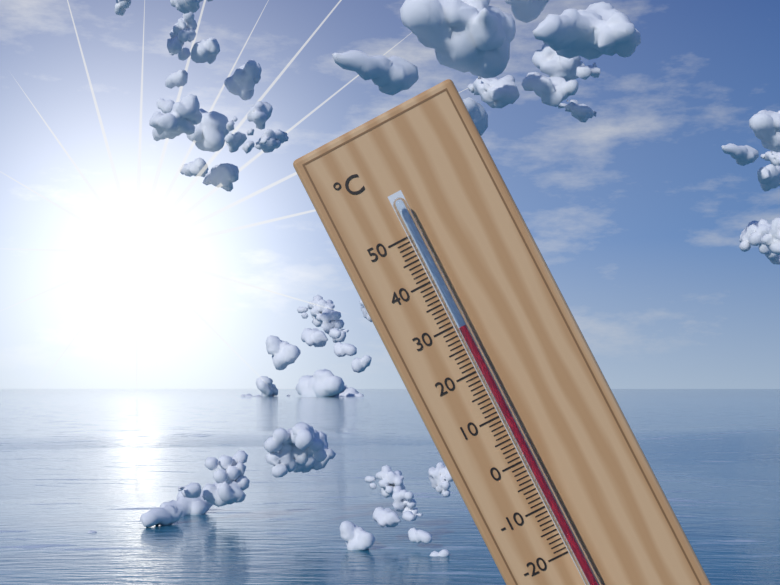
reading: 29 °C
